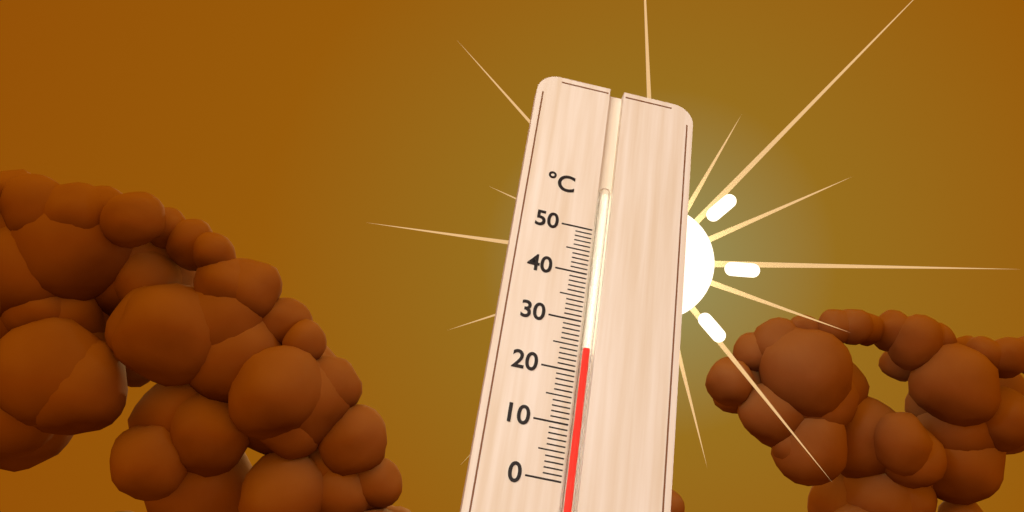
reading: 25 °C
